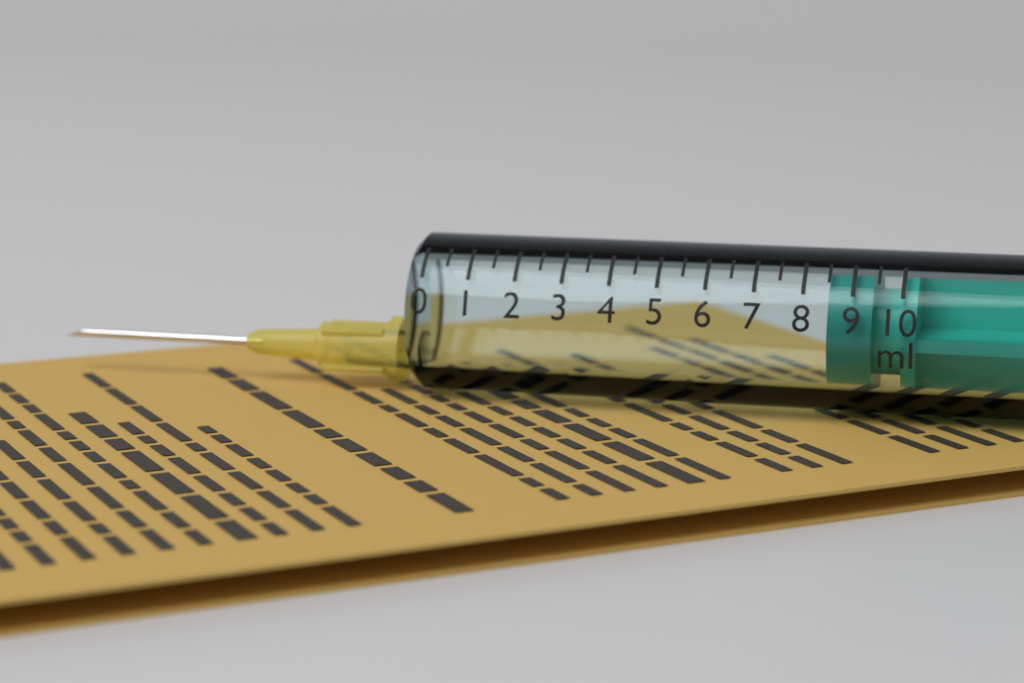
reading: 8.5 ml
